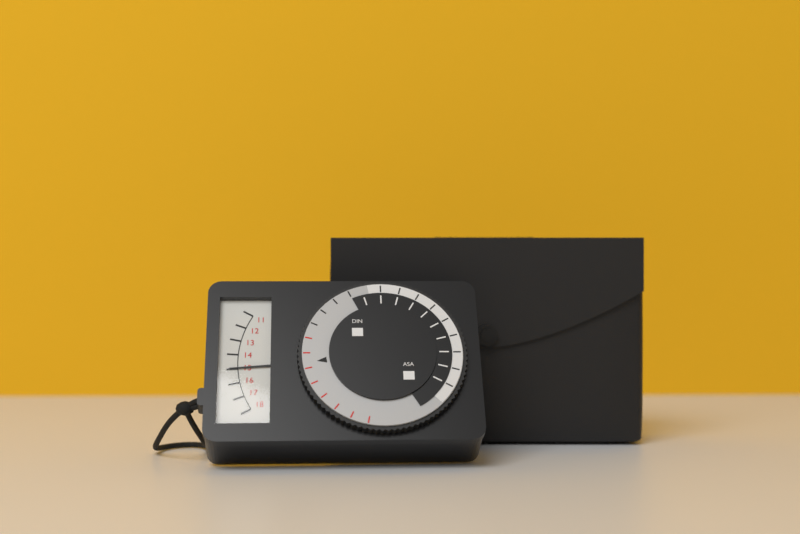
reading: 15 (no unit)
